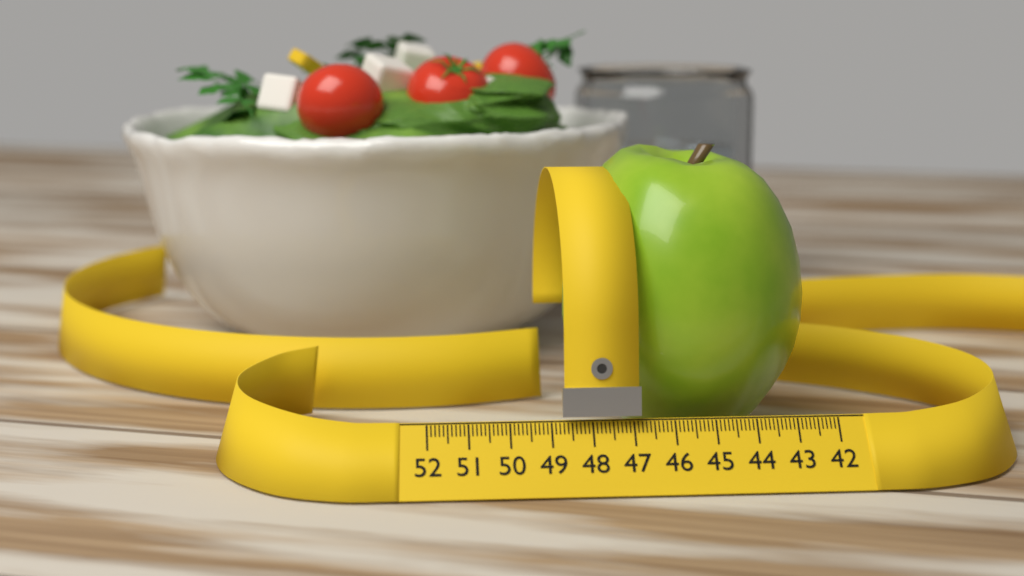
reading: 48.3 (no unit)
